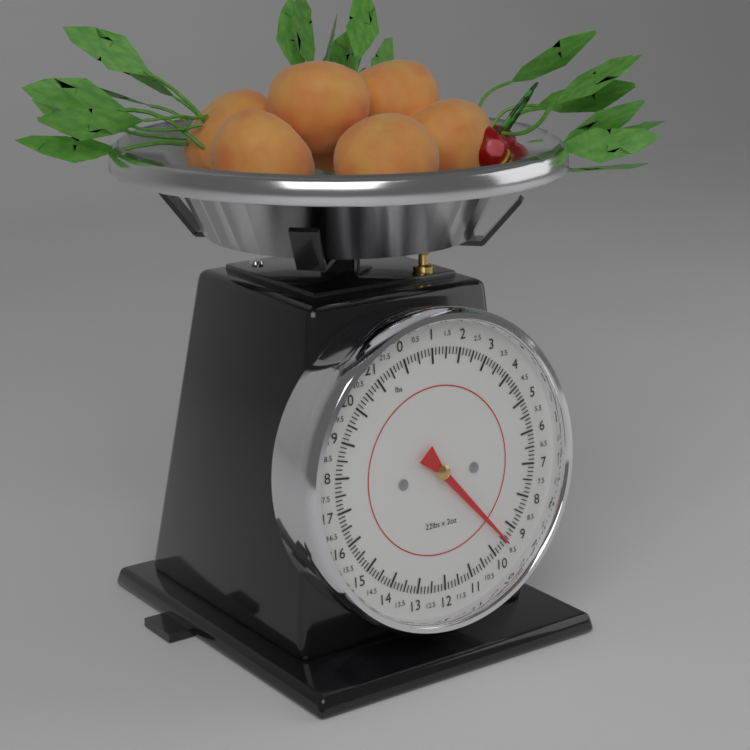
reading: 9.500 lbs
